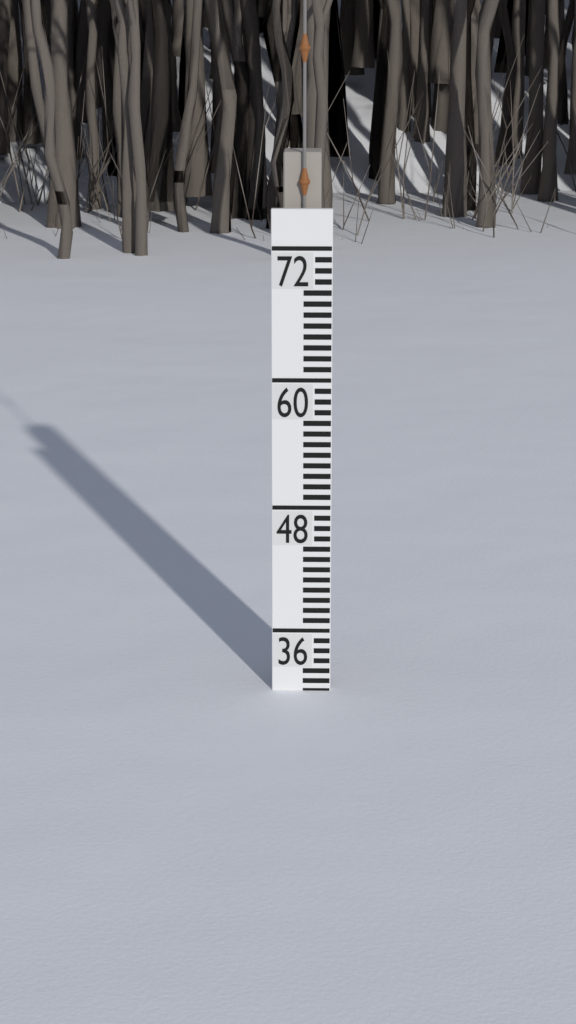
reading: 30 (no unit)
